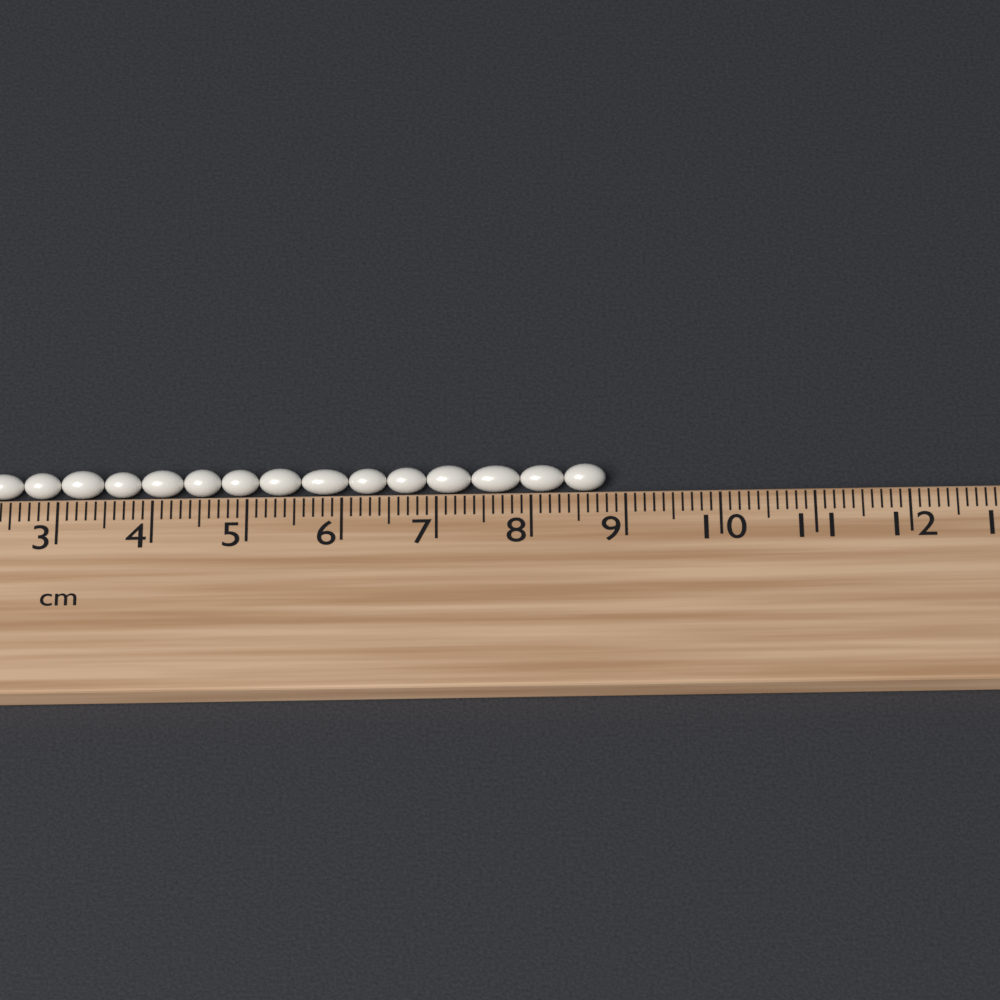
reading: 8.8 cm
